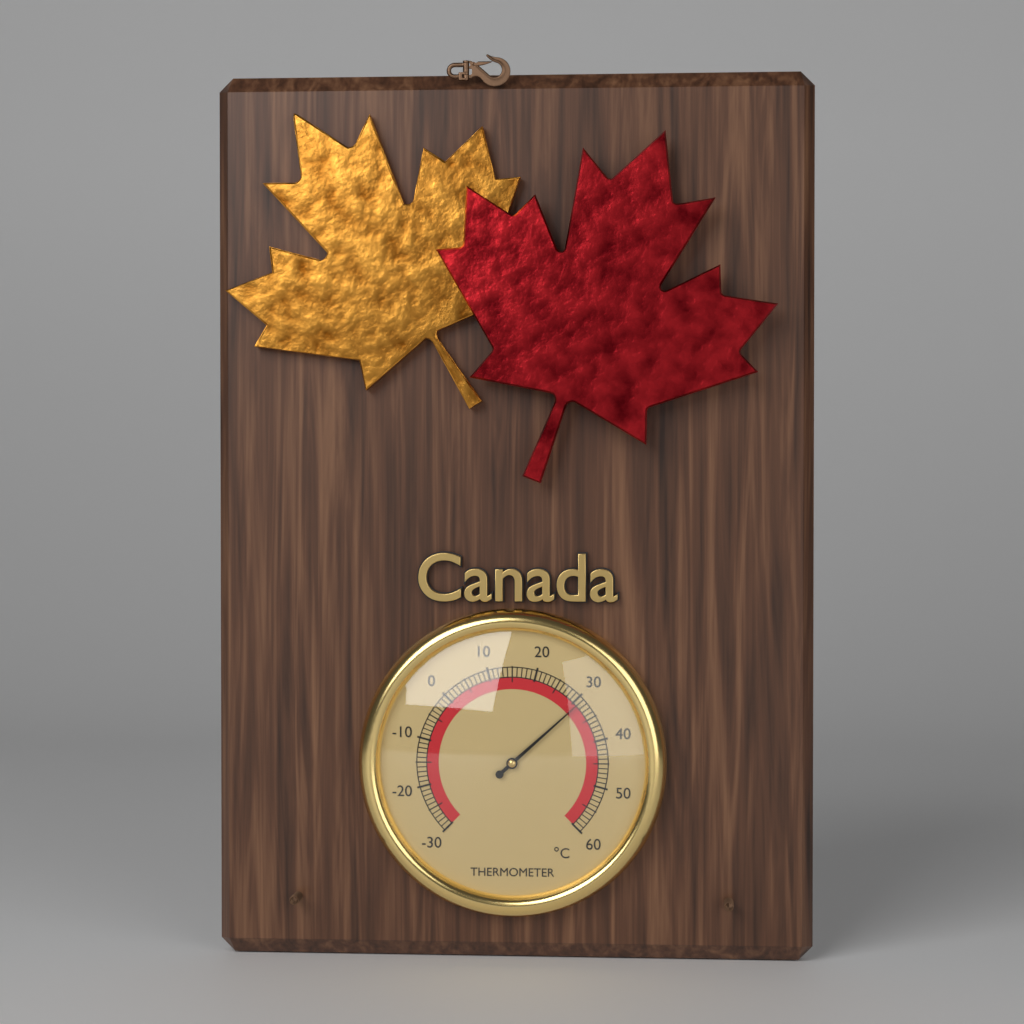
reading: 31 °C
